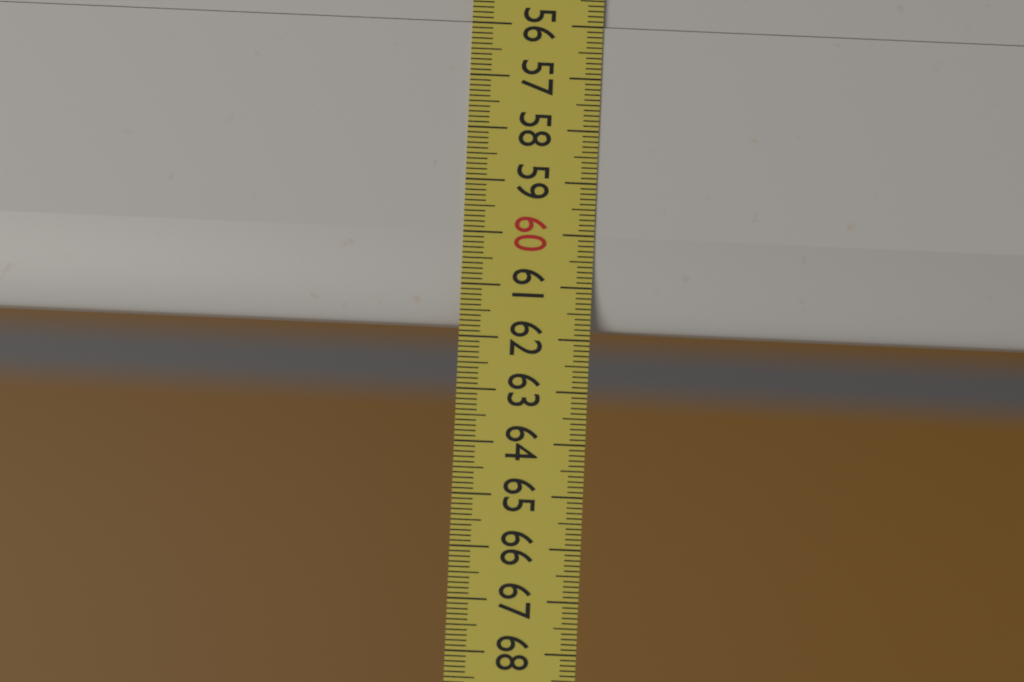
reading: 61.8 (no unit)
